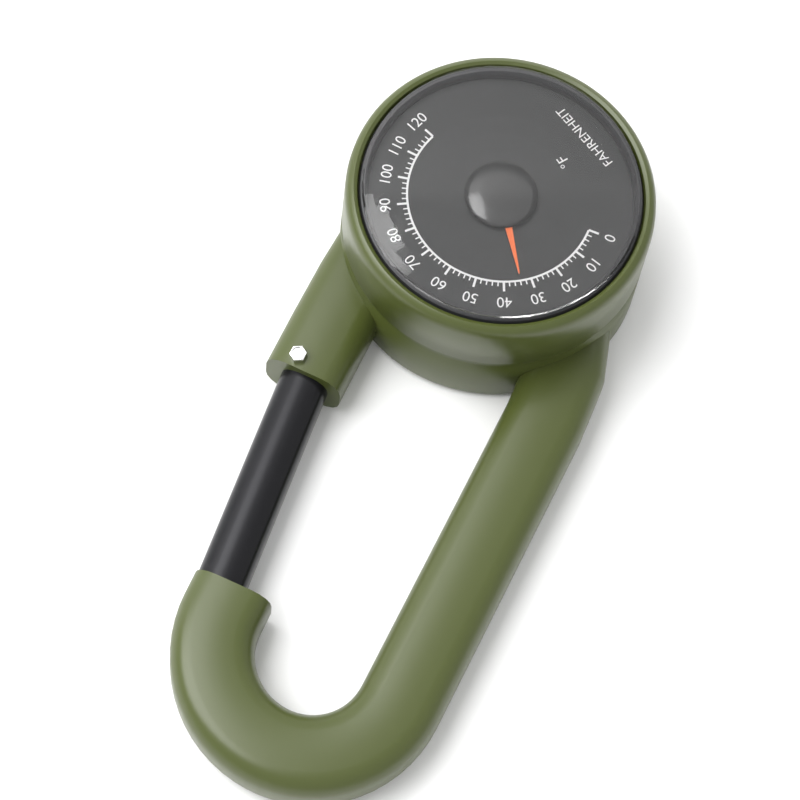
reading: 34 °F
